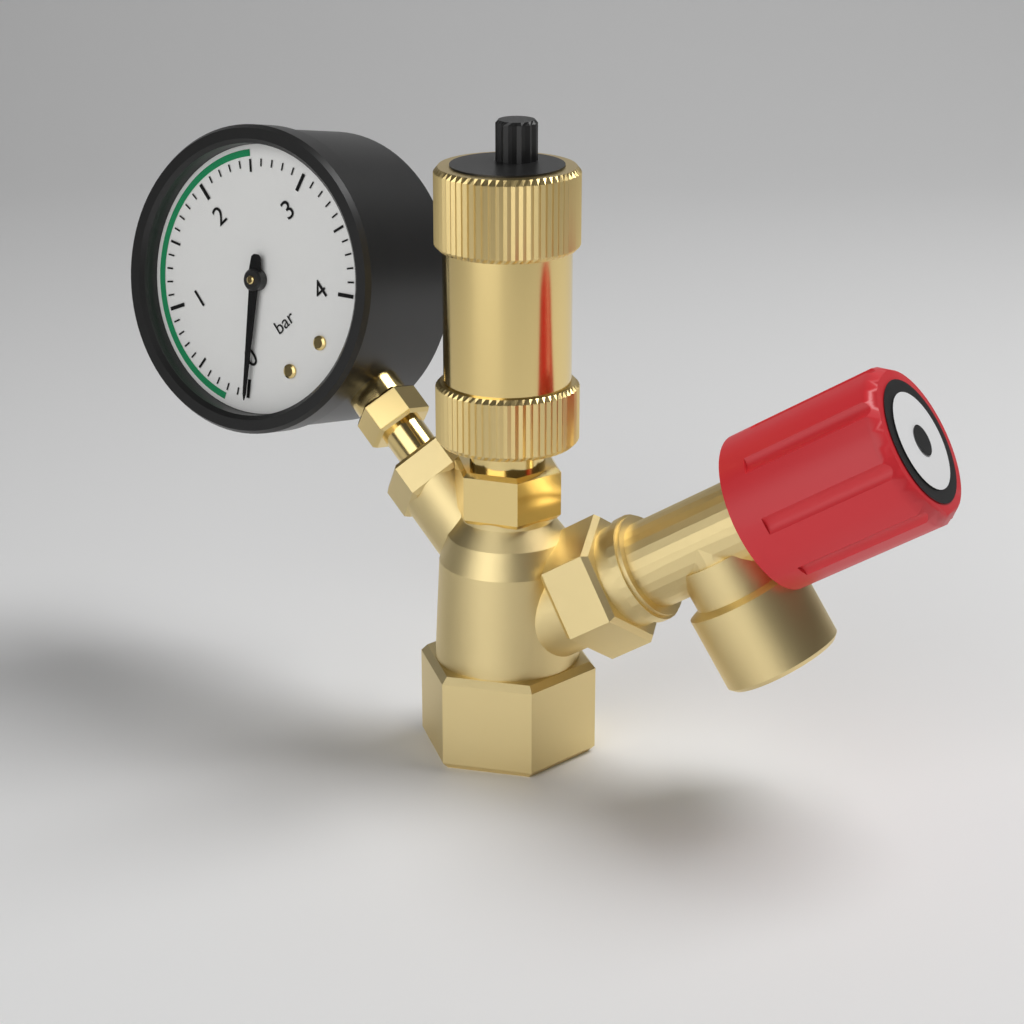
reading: 0.0 bar
